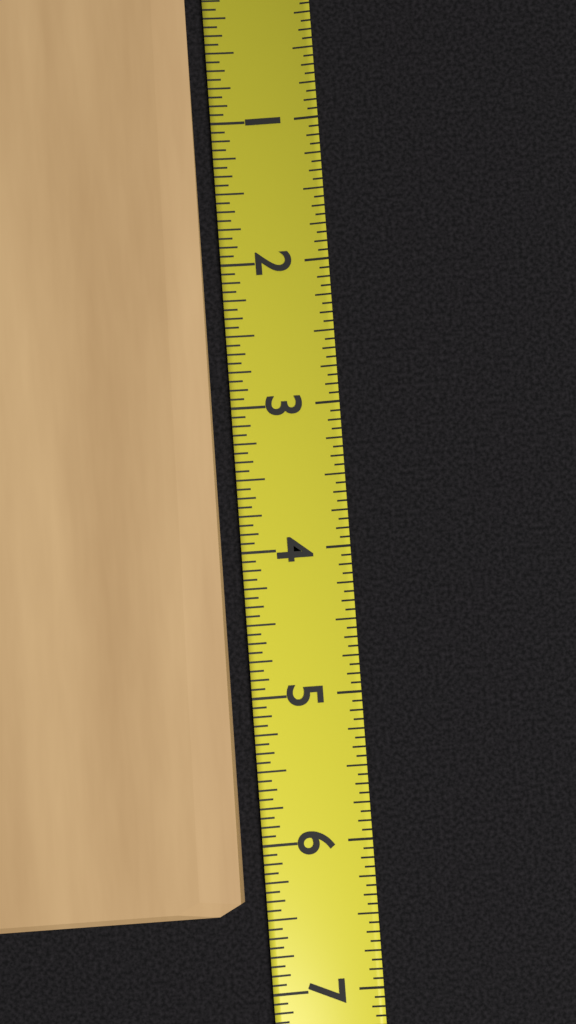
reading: 6.4375 (no unit)
